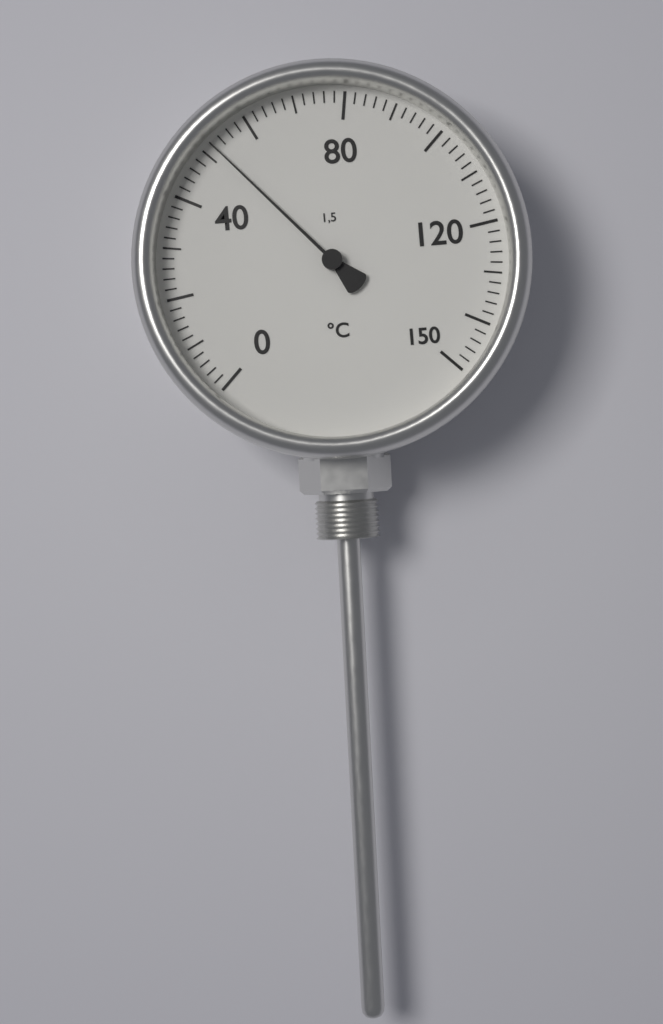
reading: 52 °C
